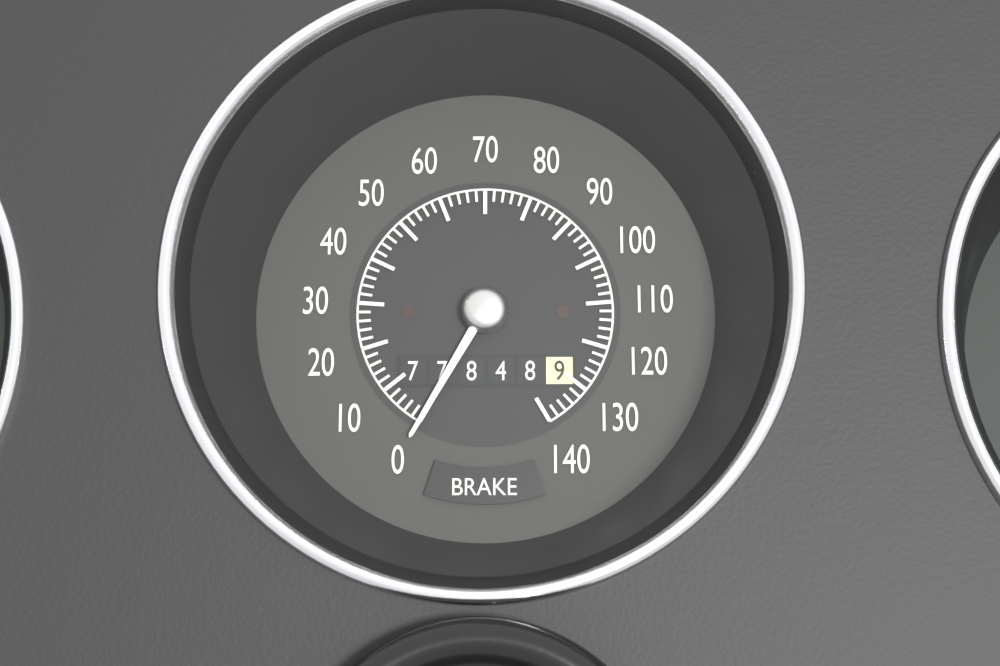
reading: 0 (no unit)
